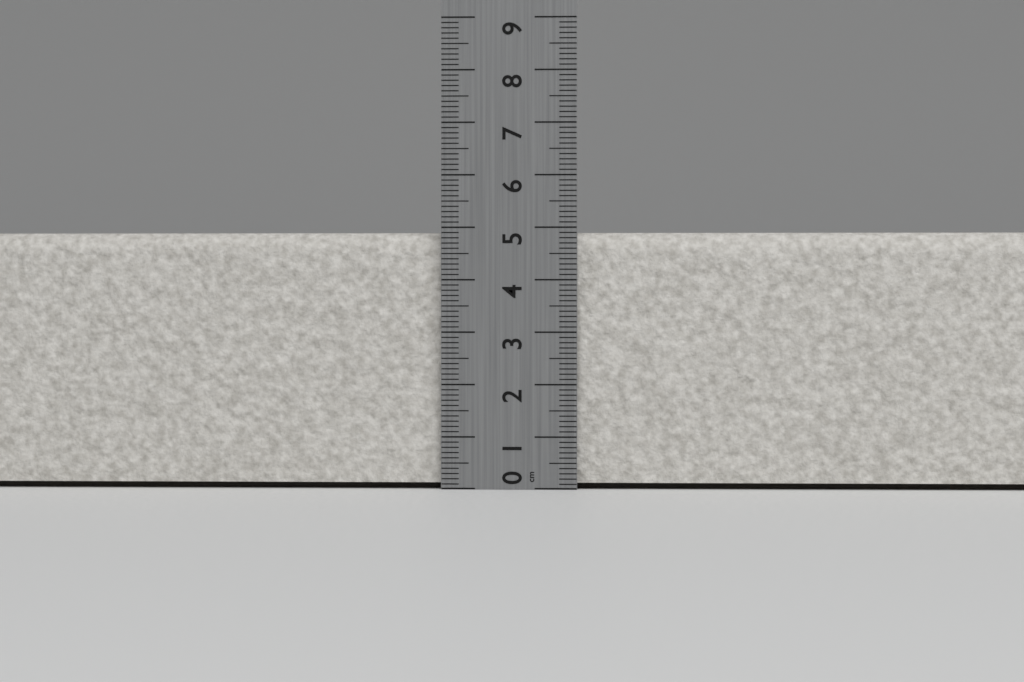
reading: 4.9 cm
